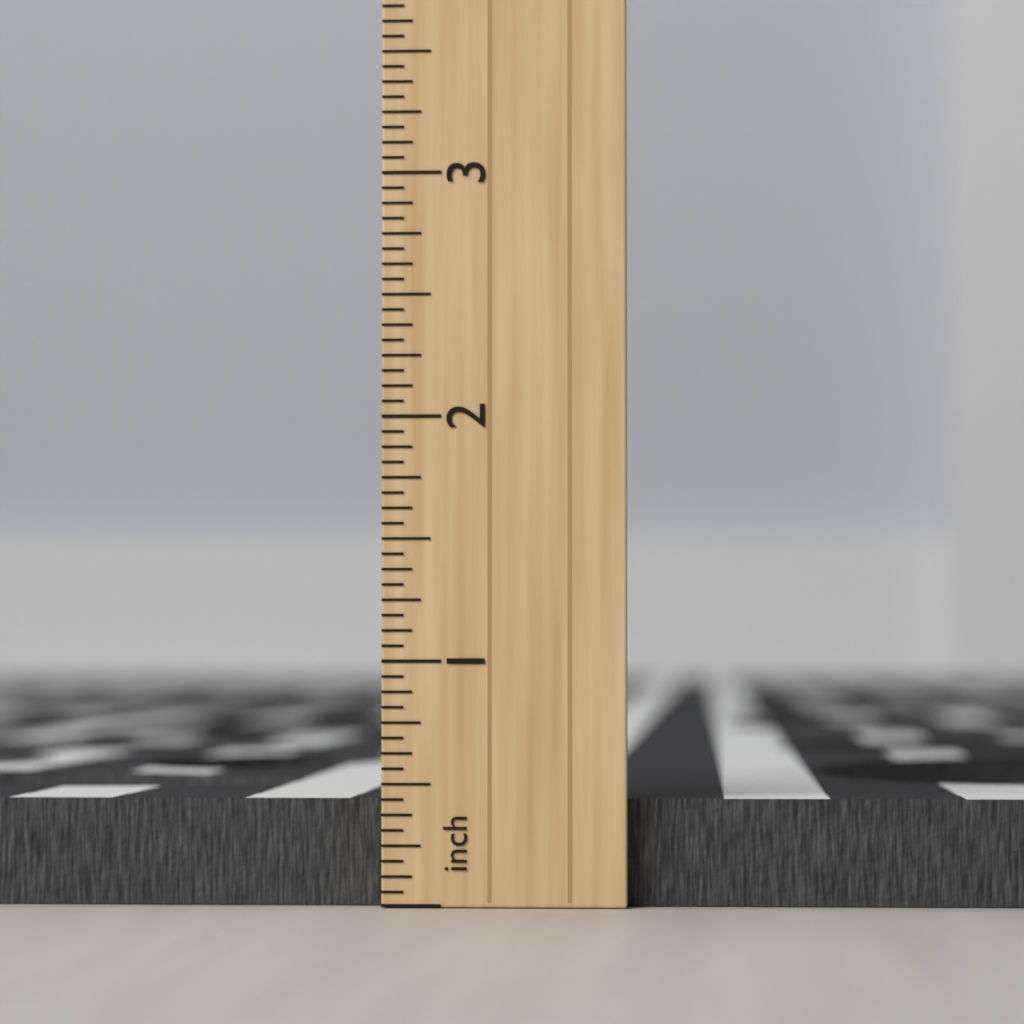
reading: 0.4375 inch
